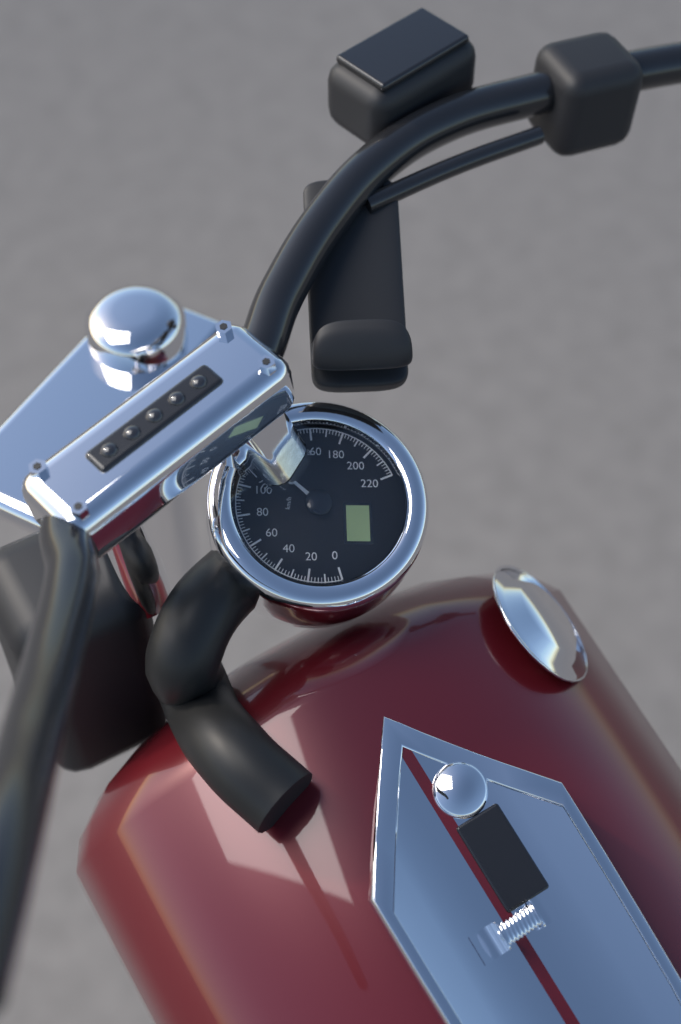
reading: 124 km/h
